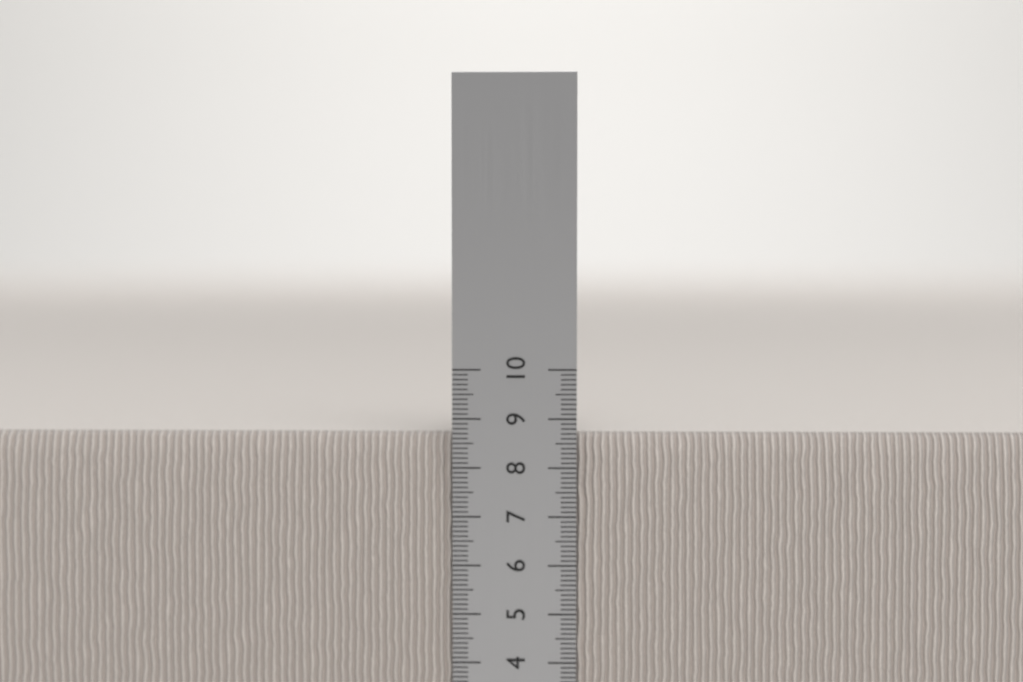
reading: 8.7 cm
